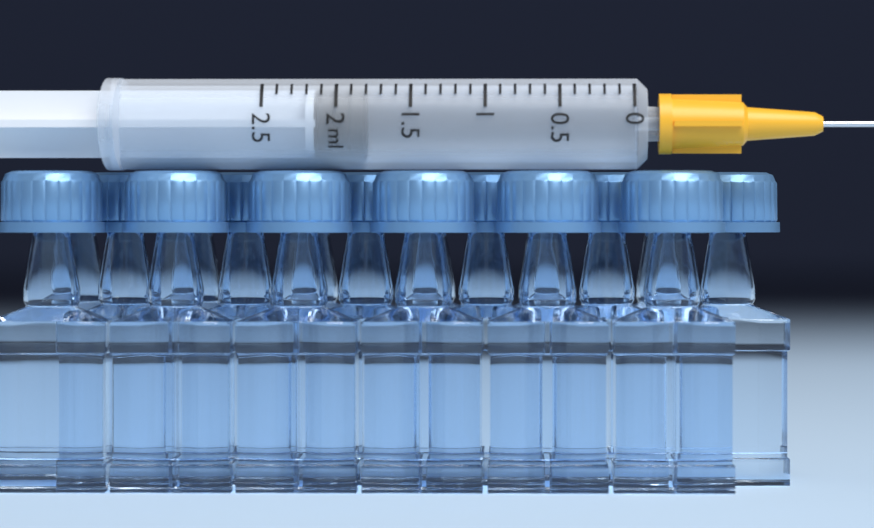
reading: 1.8 ml
